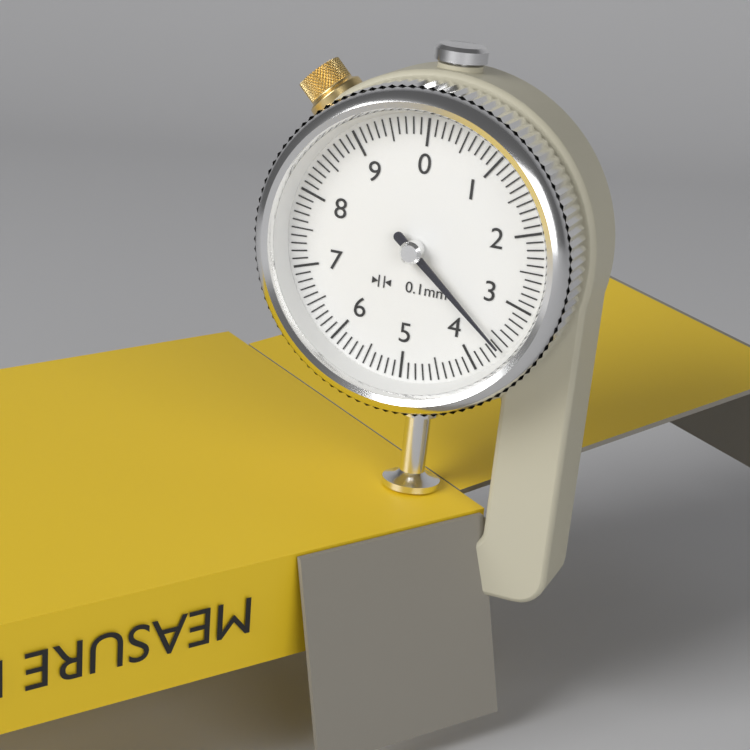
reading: 3.6 mm
